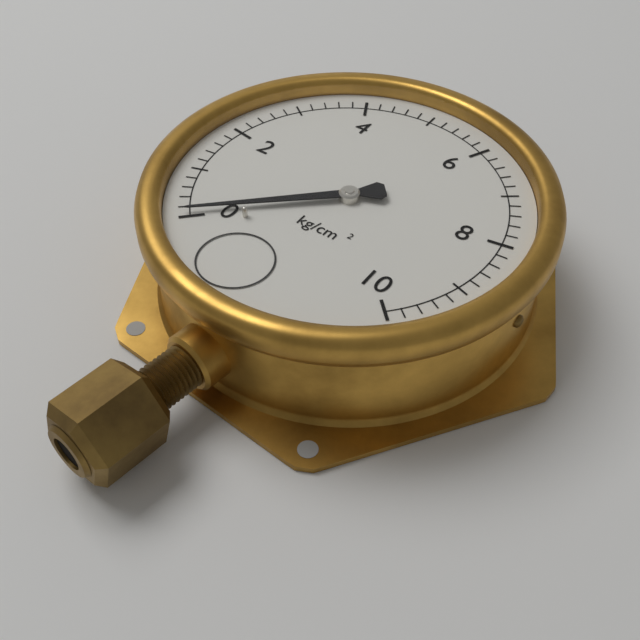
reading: 0.1 kg/cm²
